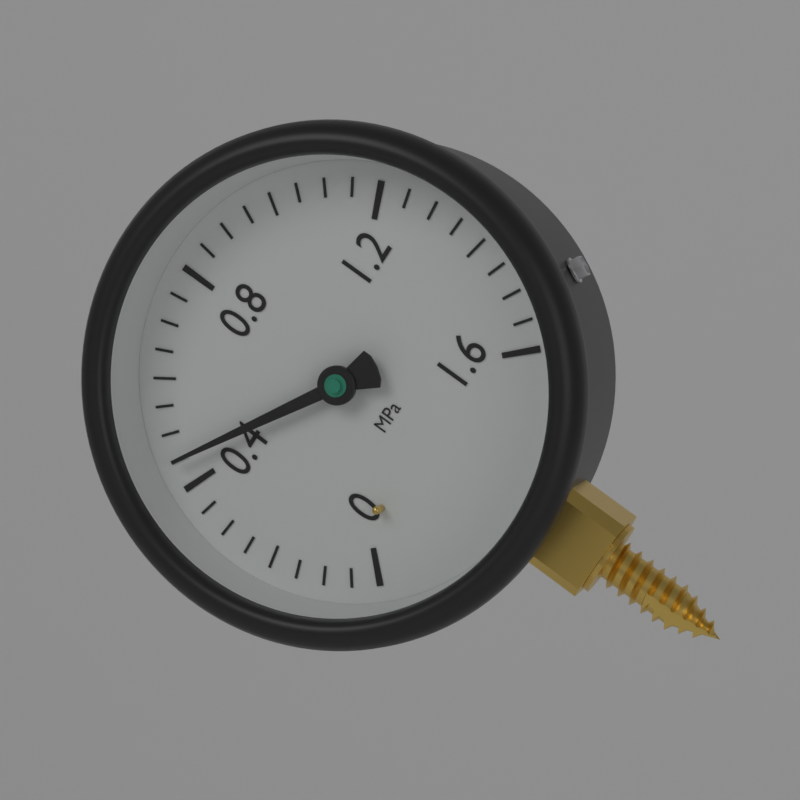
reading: 0.45 MPa
